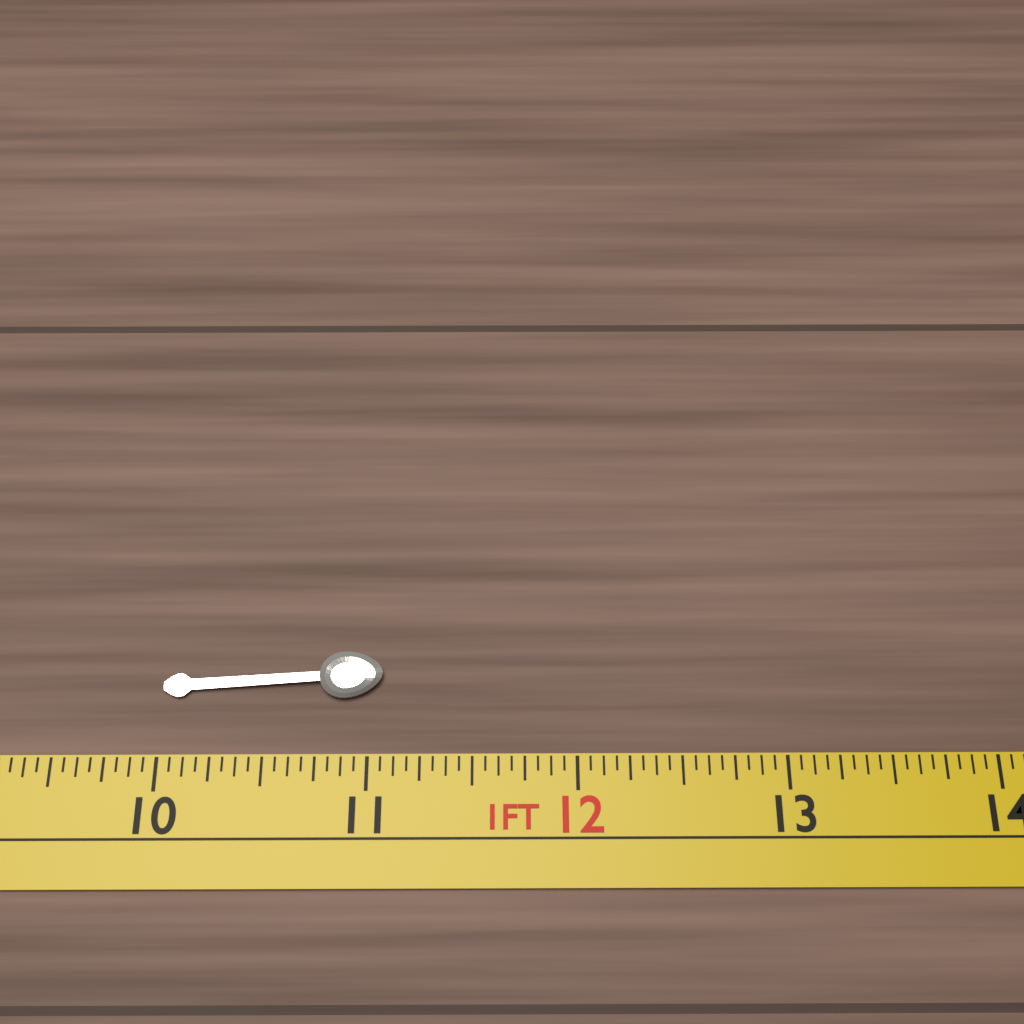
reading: 11.0625 in
